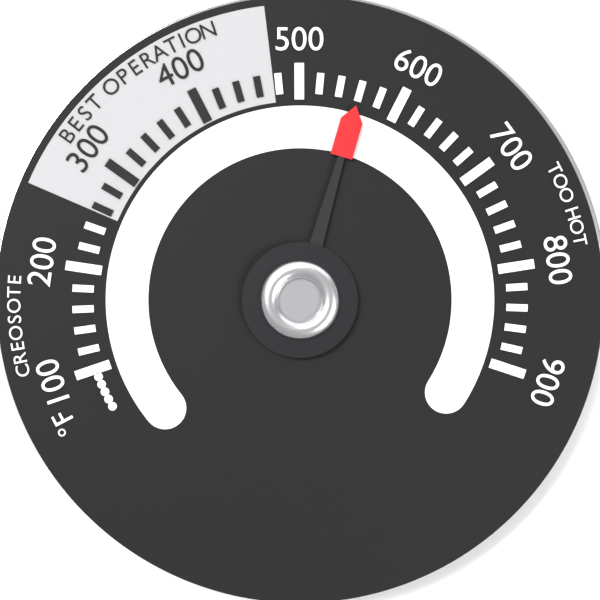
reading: 560 °F
